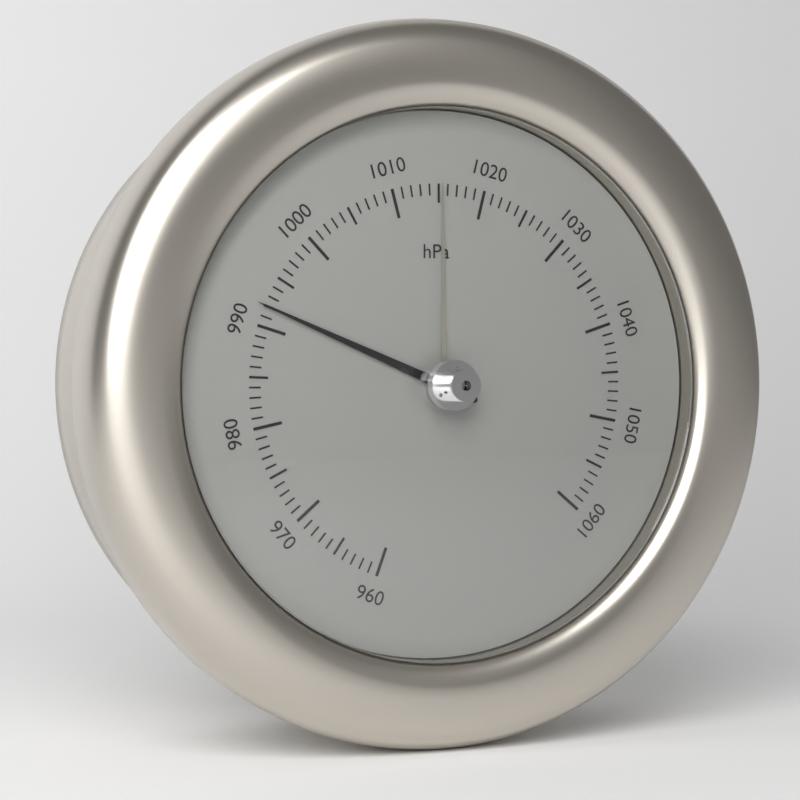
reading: 992 hPa
